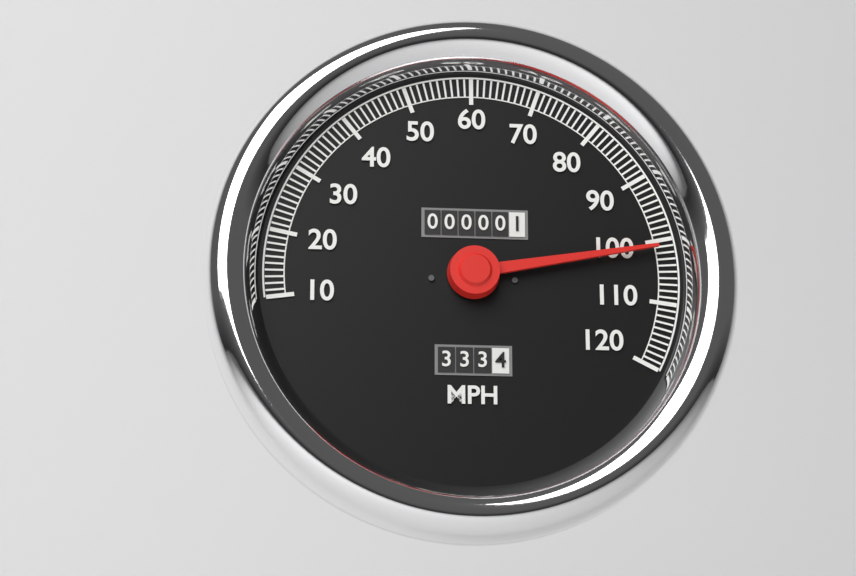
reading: 101 MPH
